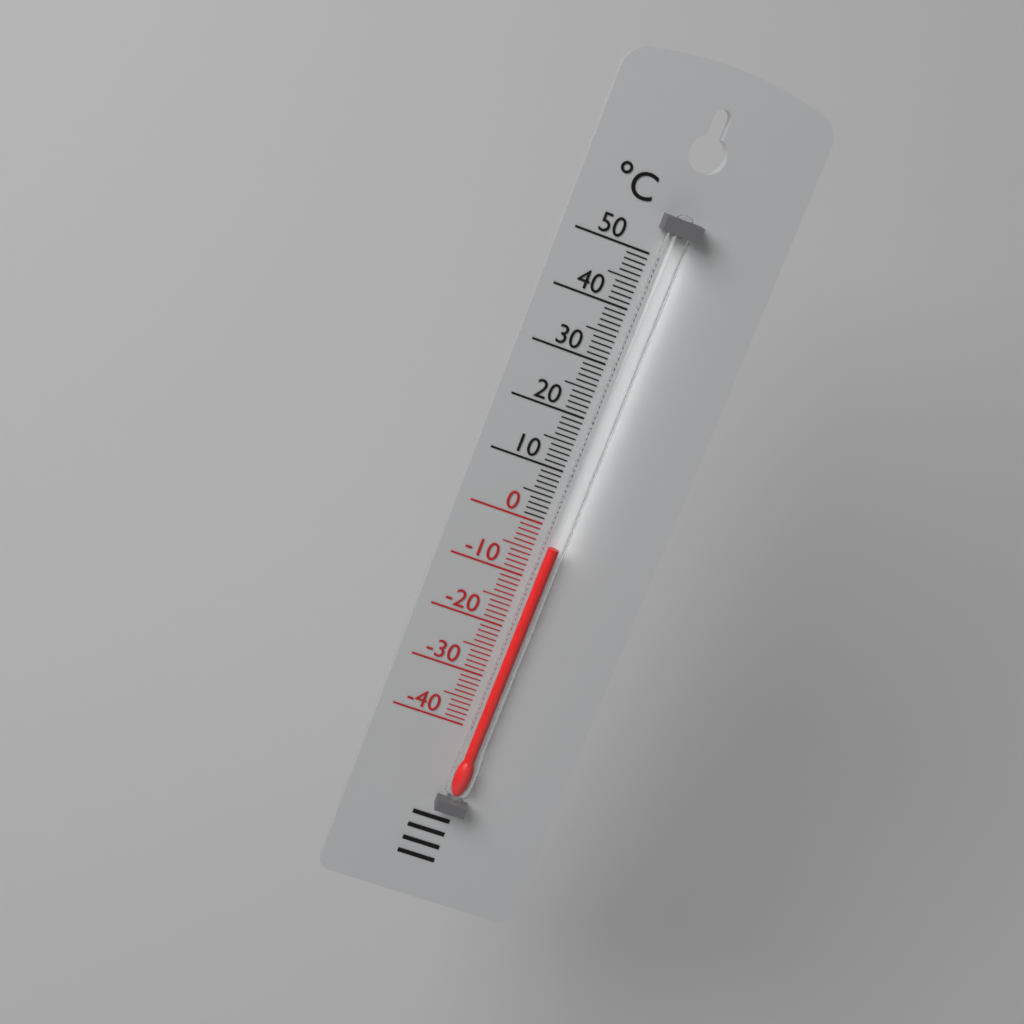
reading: -3 °C
